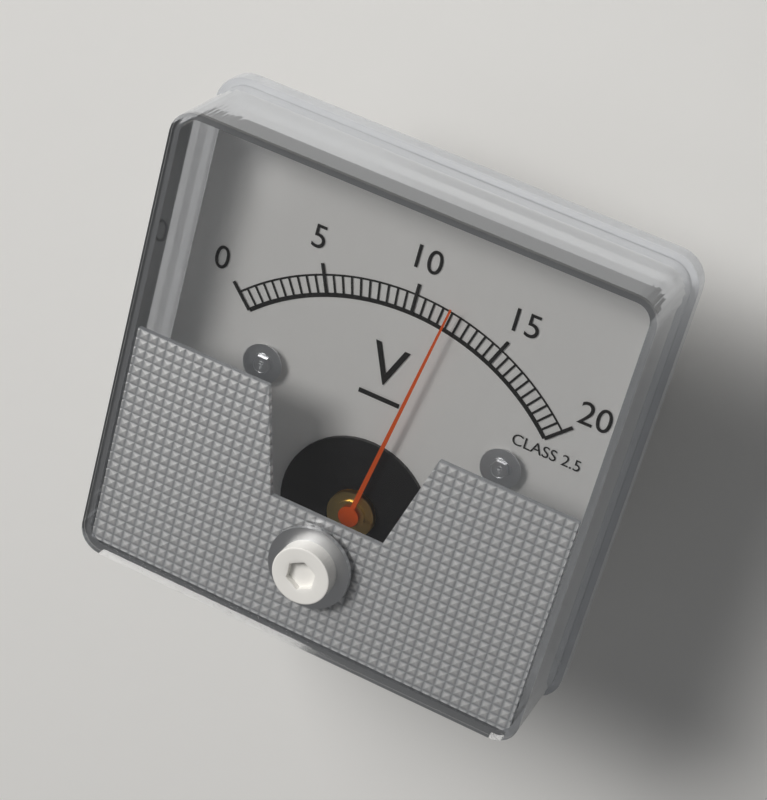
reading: 12.0 V
